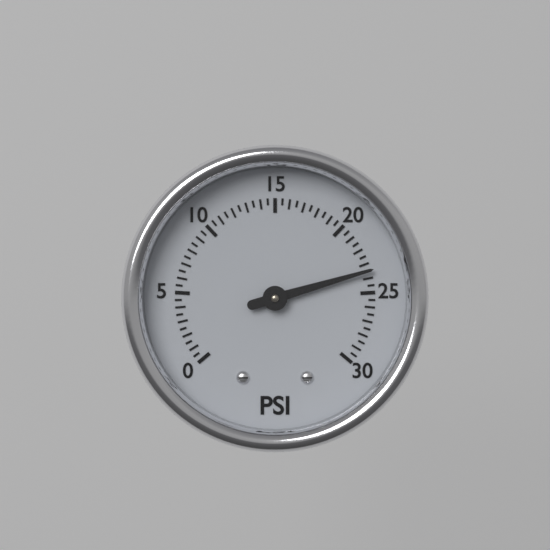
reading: 23.5 psi
